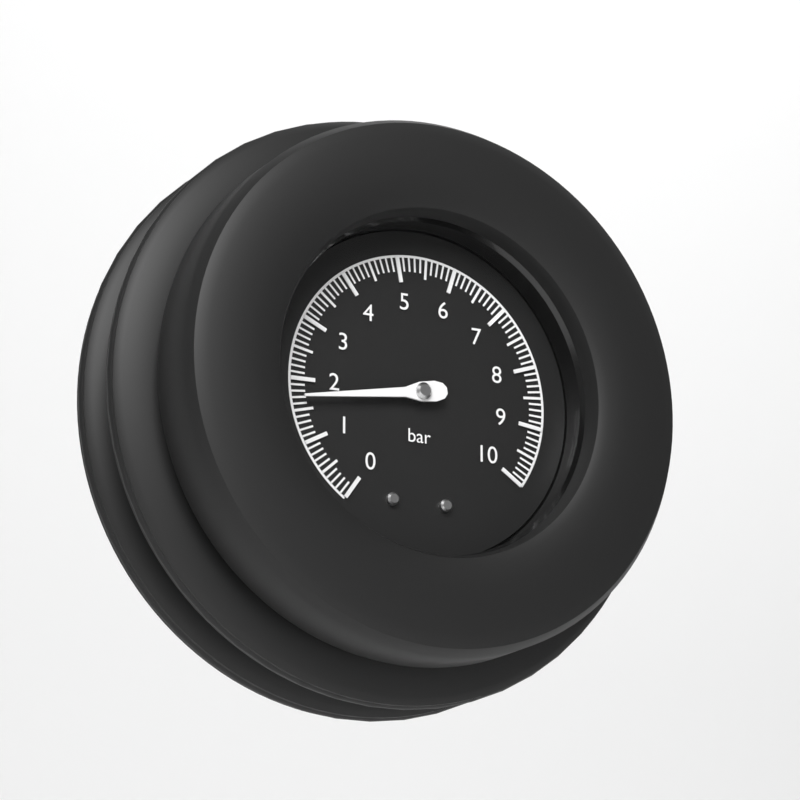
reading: 1.7 bar
